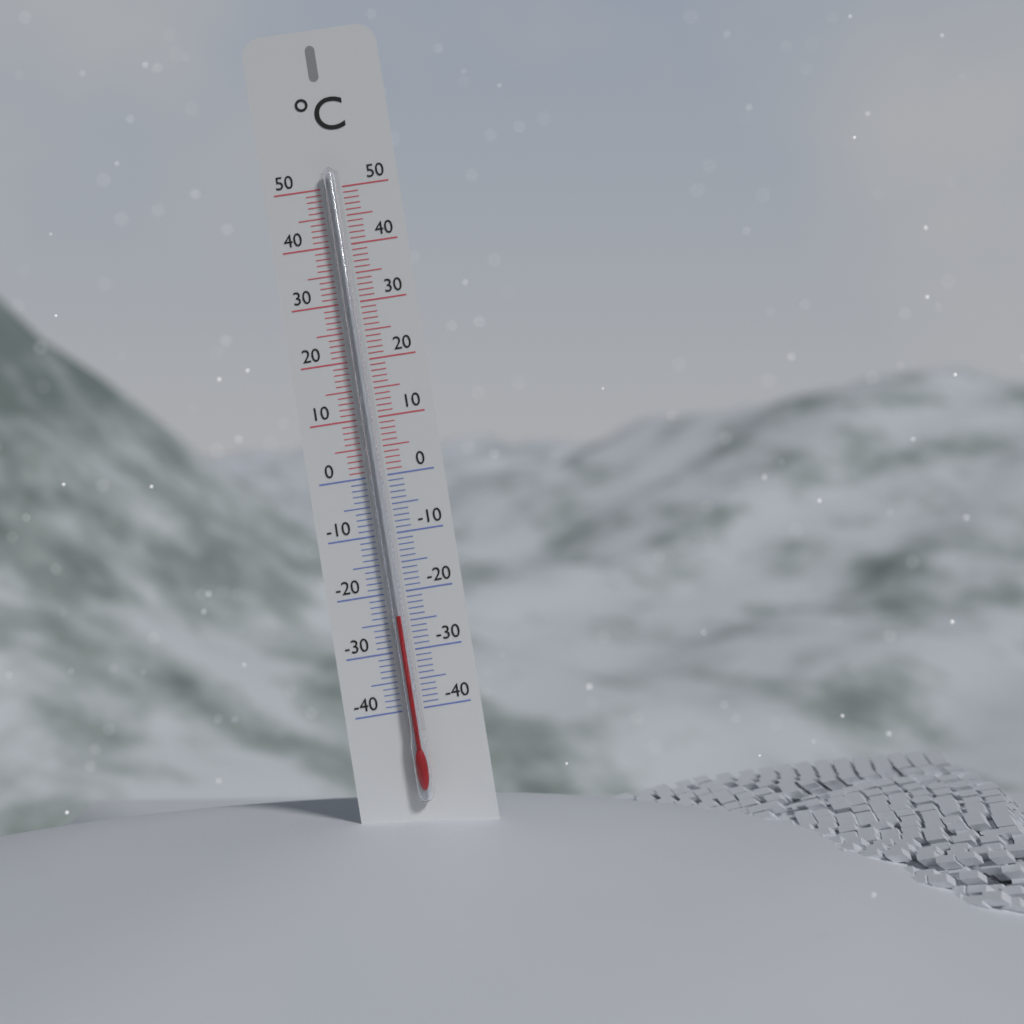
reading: -24 °C
